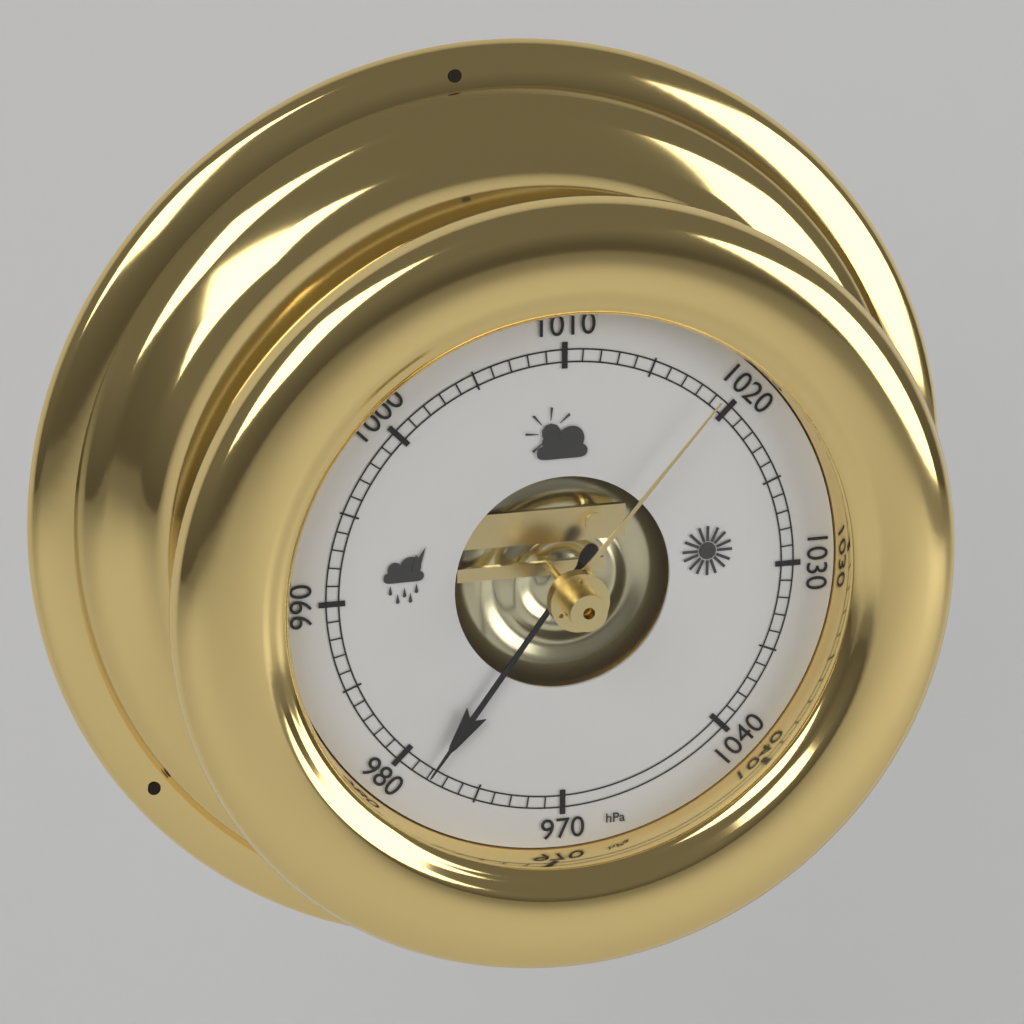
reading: 978 hPa
